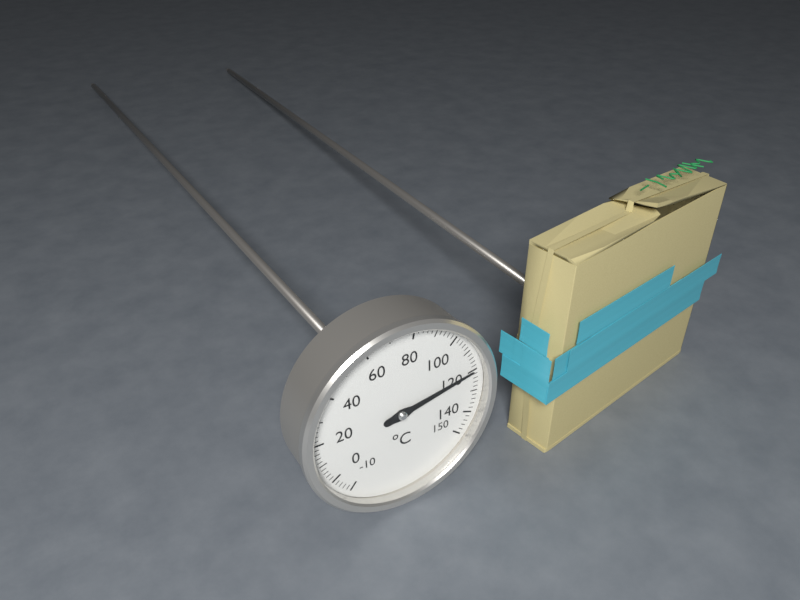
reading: 120 °C
